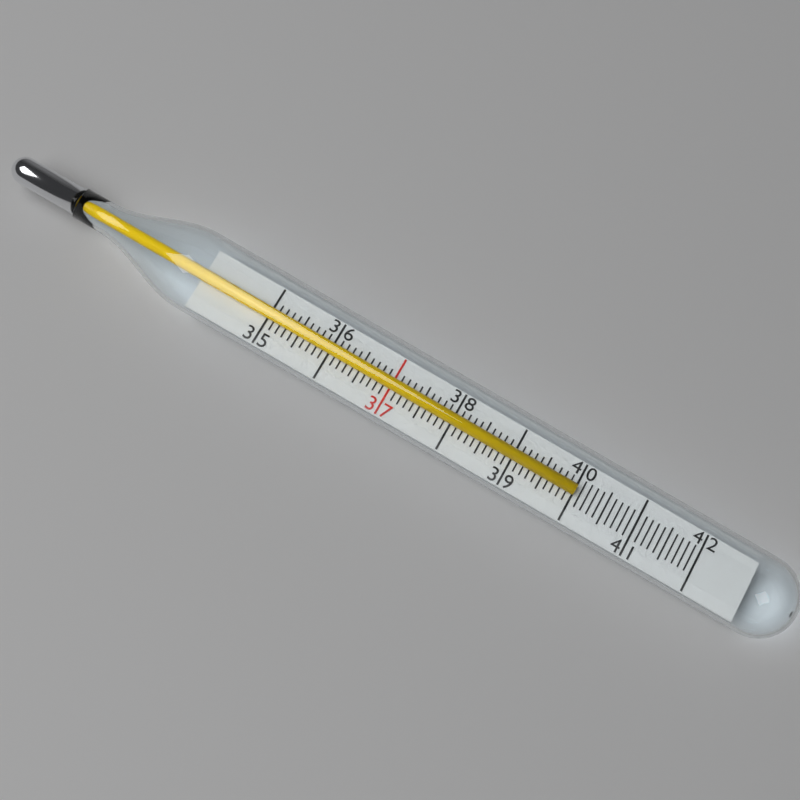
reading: 40.0 (no unit)
